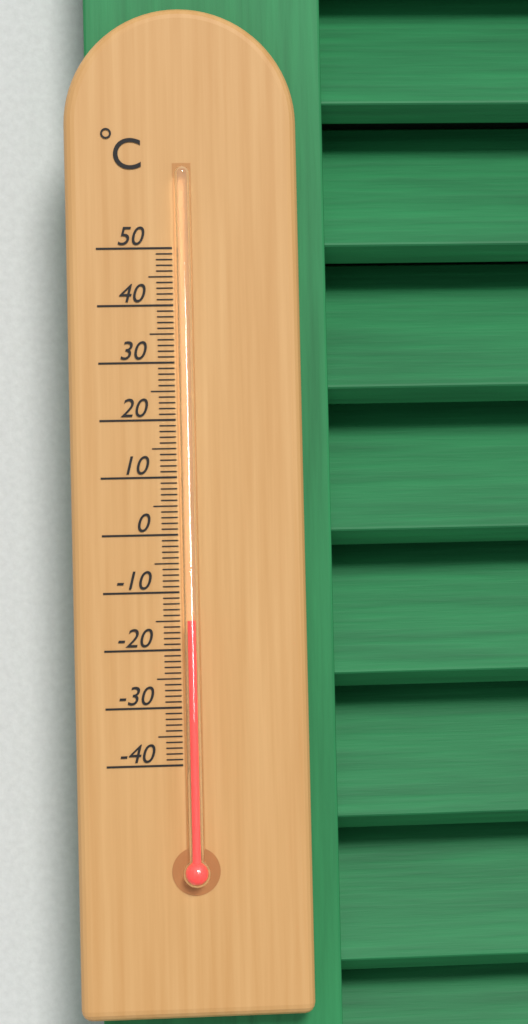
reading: -15 °C
